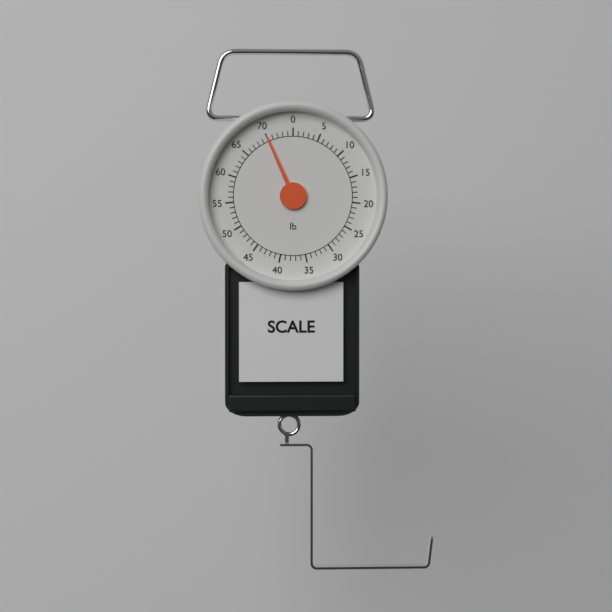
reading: 70 lb
